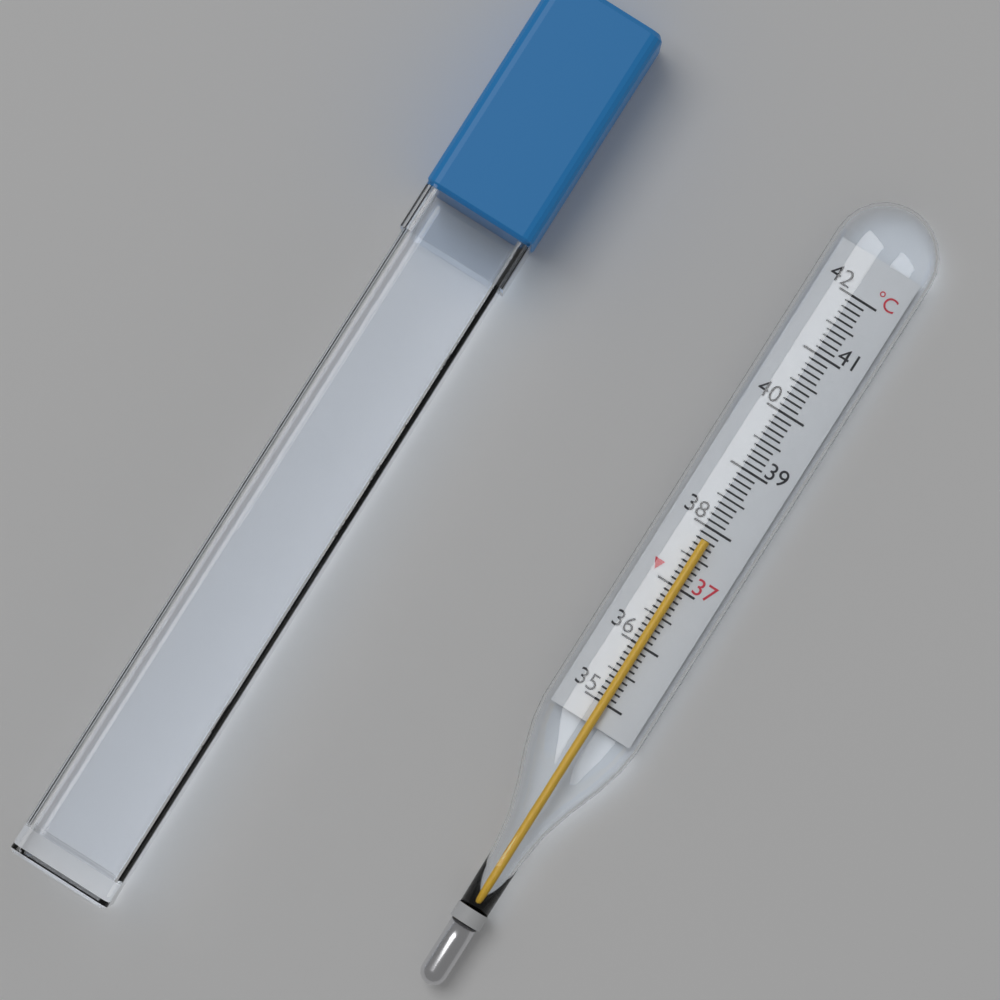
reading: 37.8 °C
